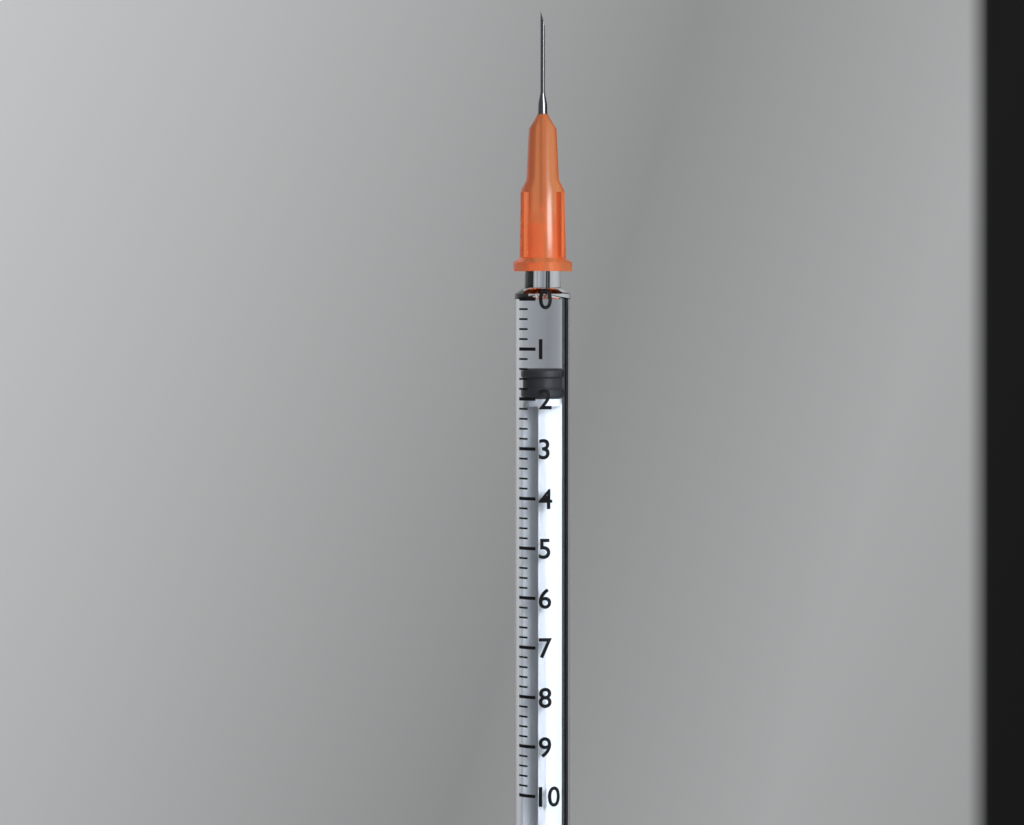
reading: 1.4 (no unit)
